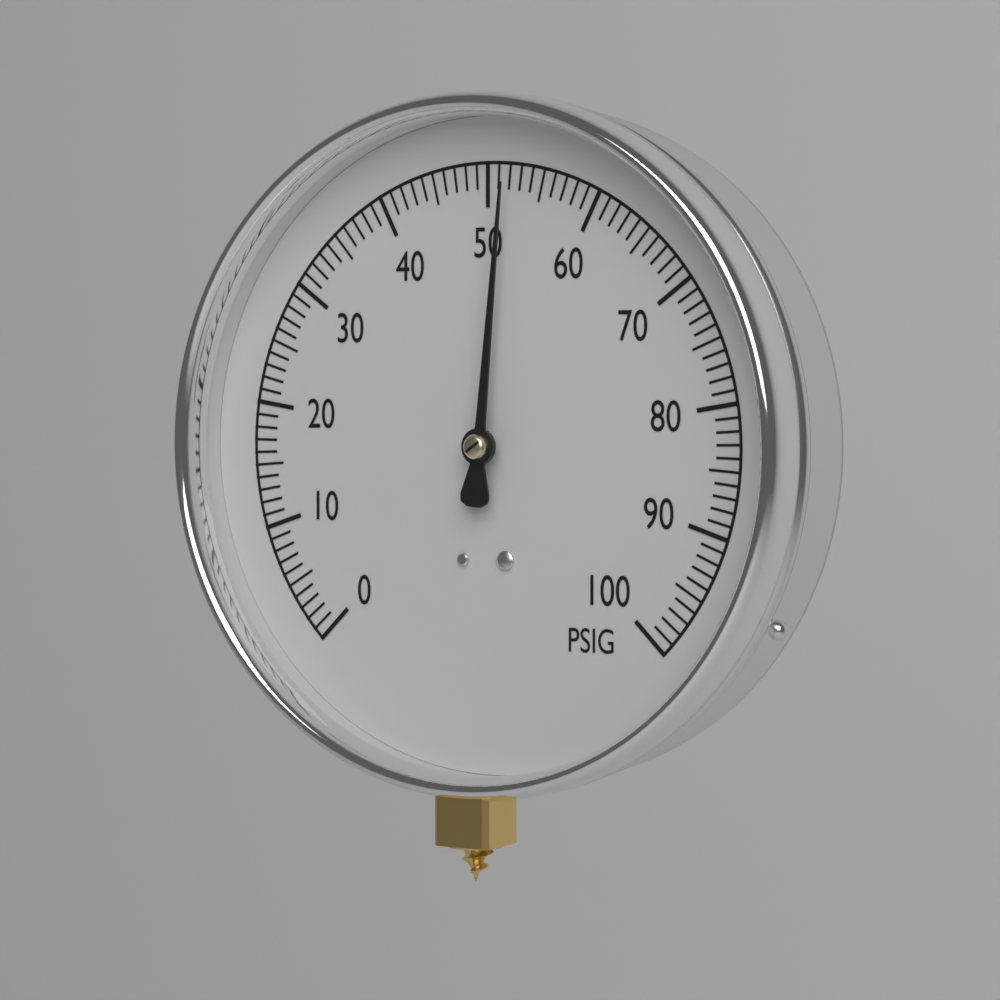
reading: 52 PSIG
